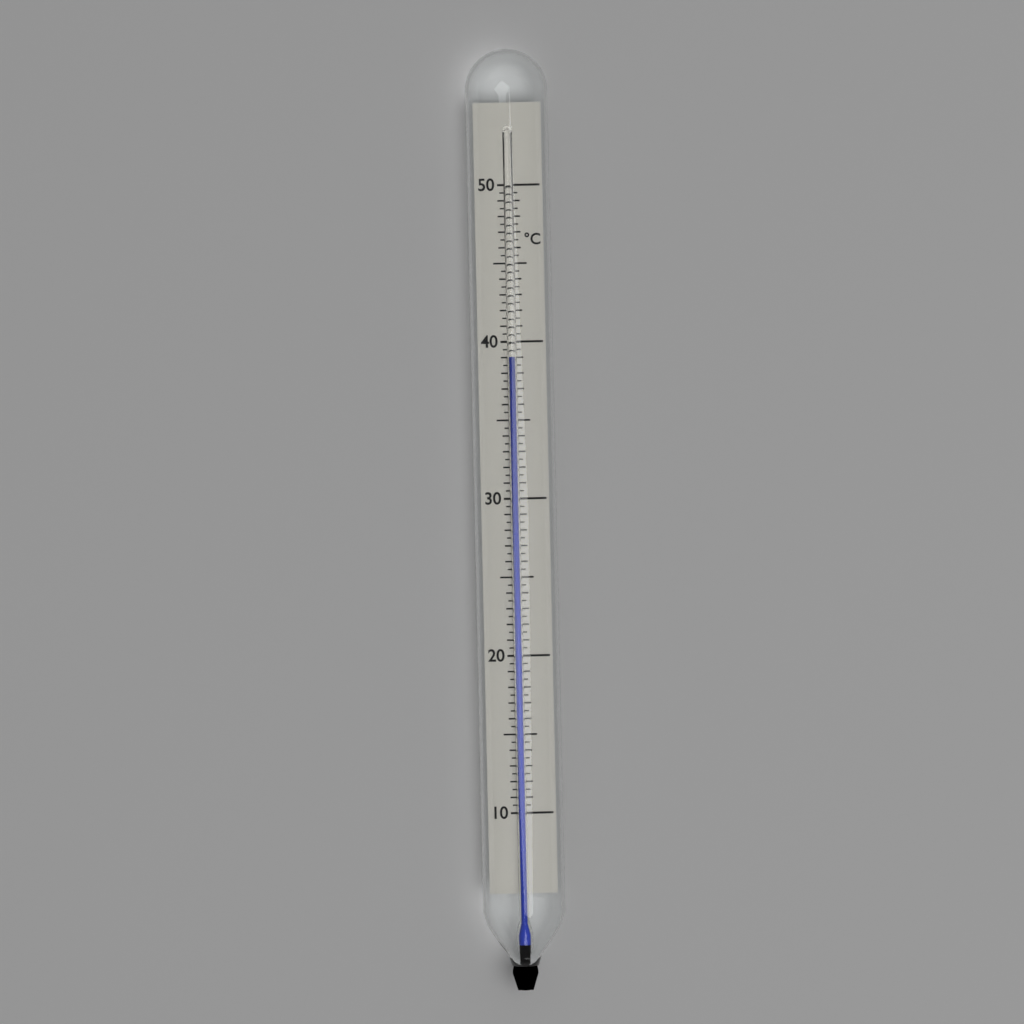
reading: 39.0 °C
